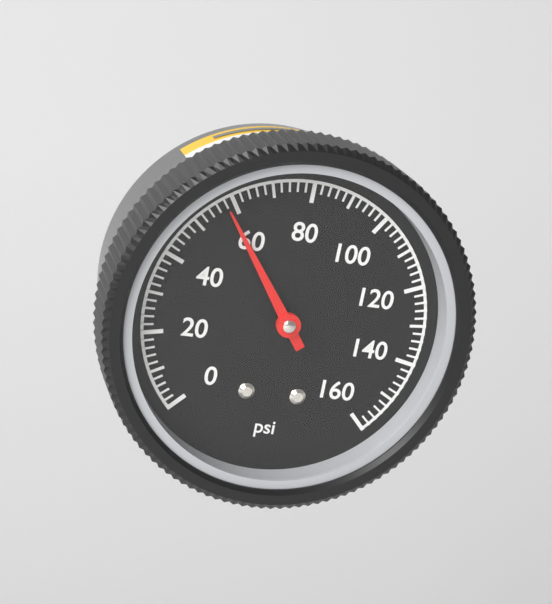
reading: 58 psi
